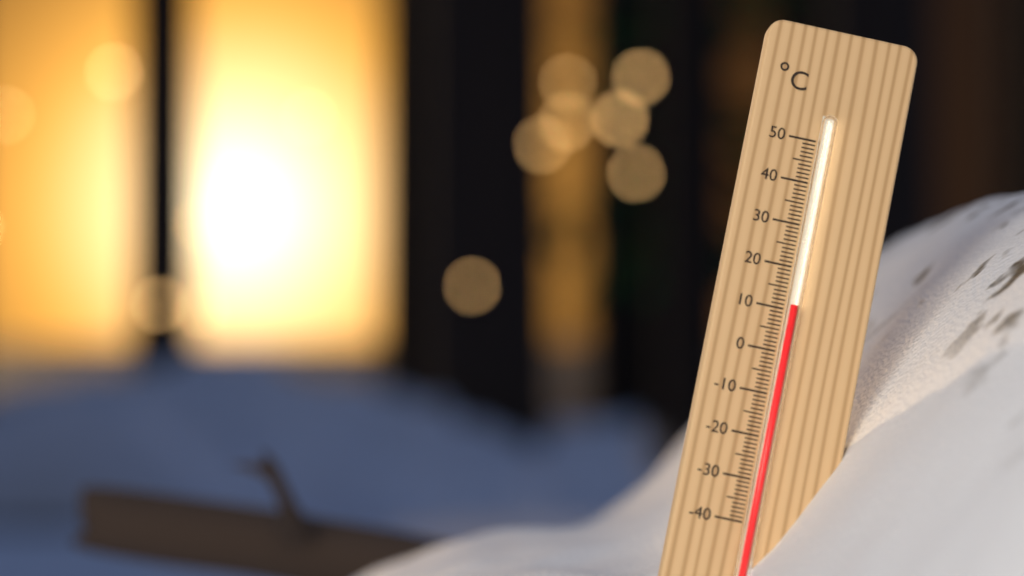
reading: 11 °C
